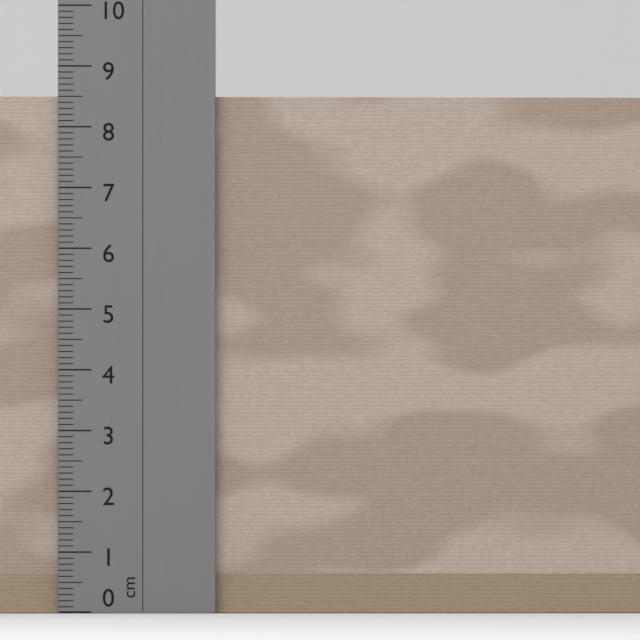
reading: 8.5 cm
